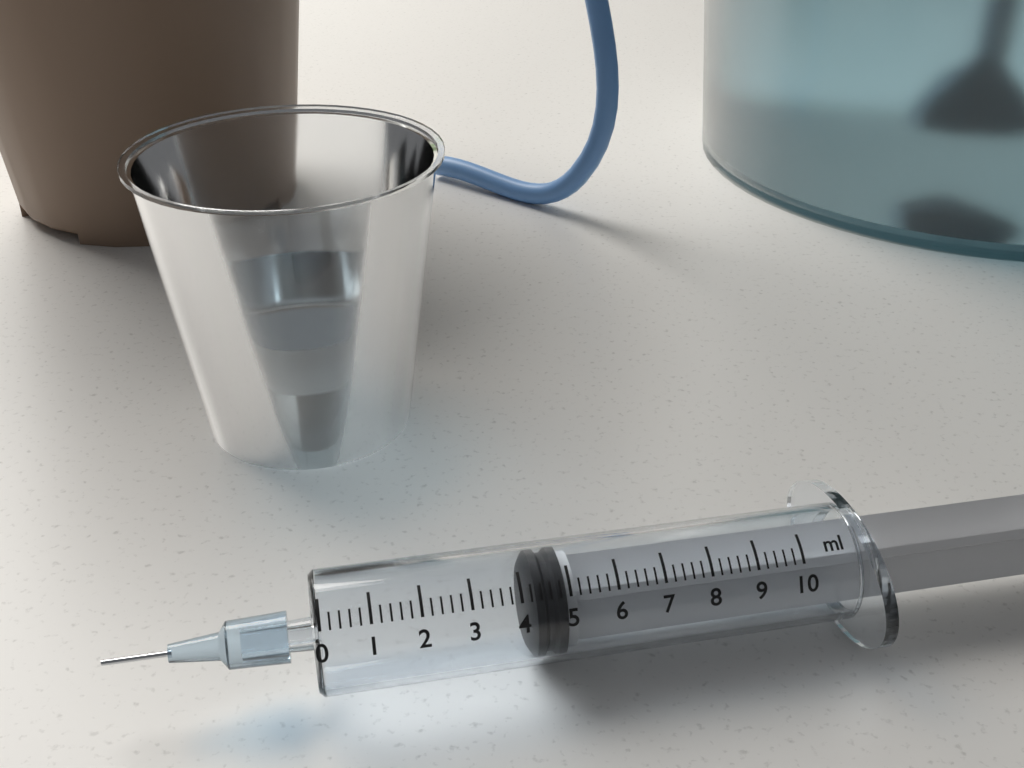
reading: 4.2 ml
